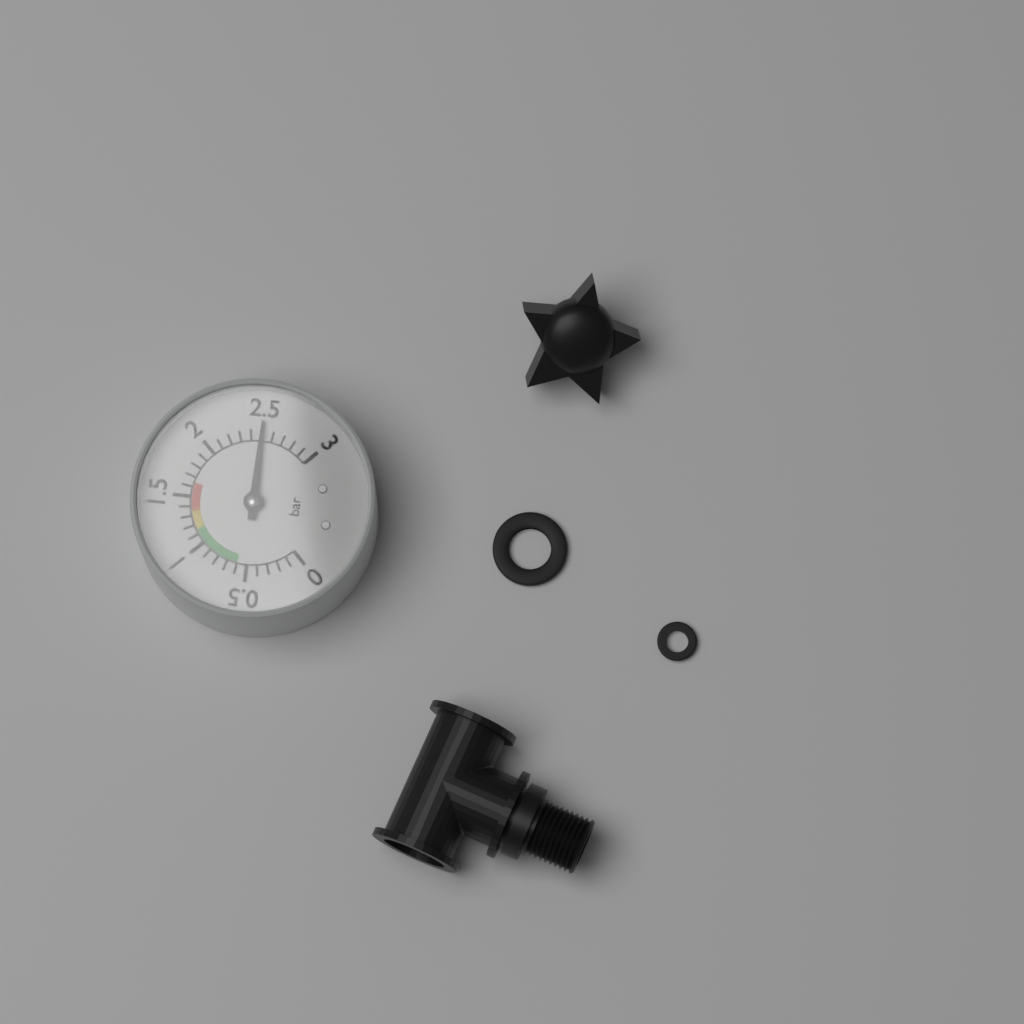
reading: 2.5 bar
